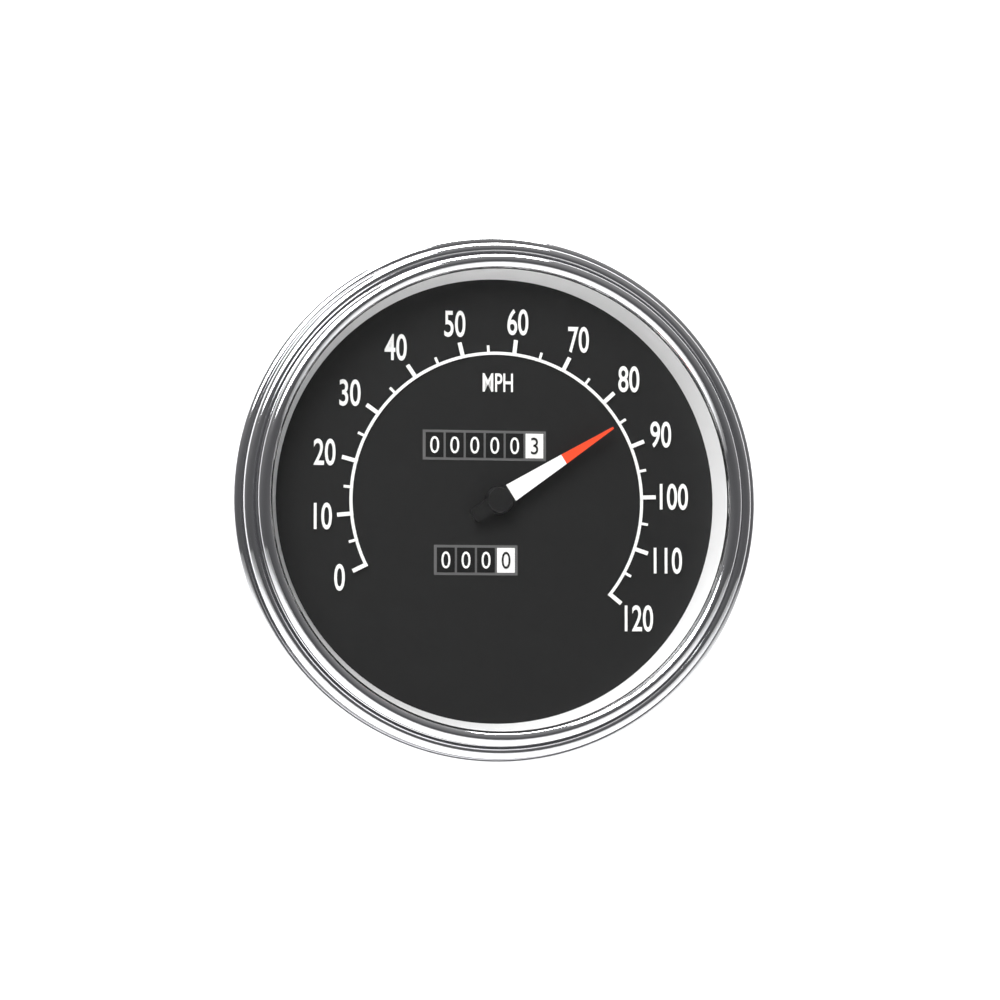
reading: 85 MPH
